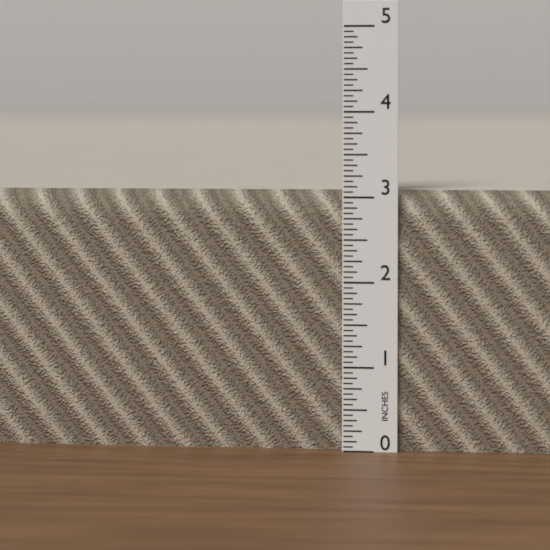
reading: 3.0625 in
